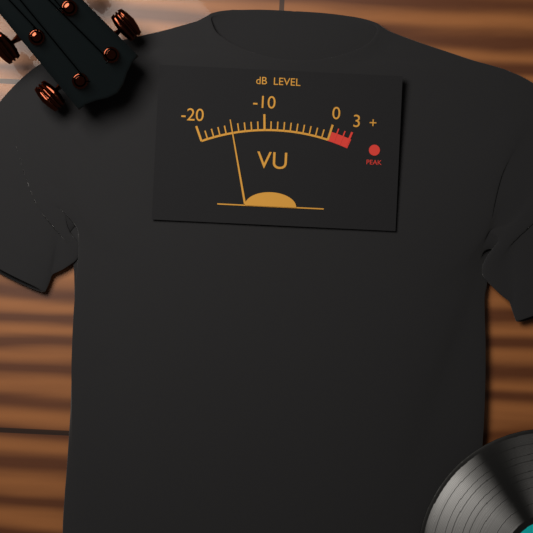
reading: -15 dB
